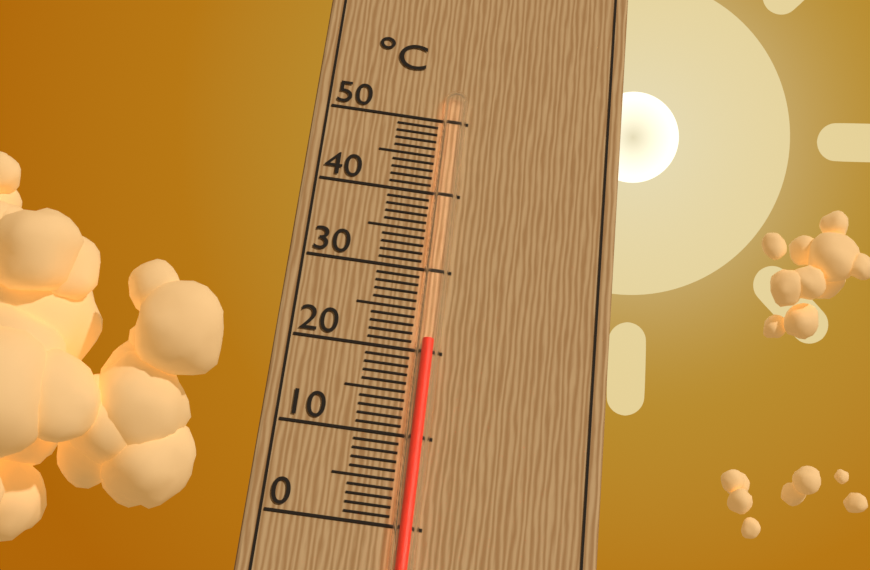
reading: 21 °C
